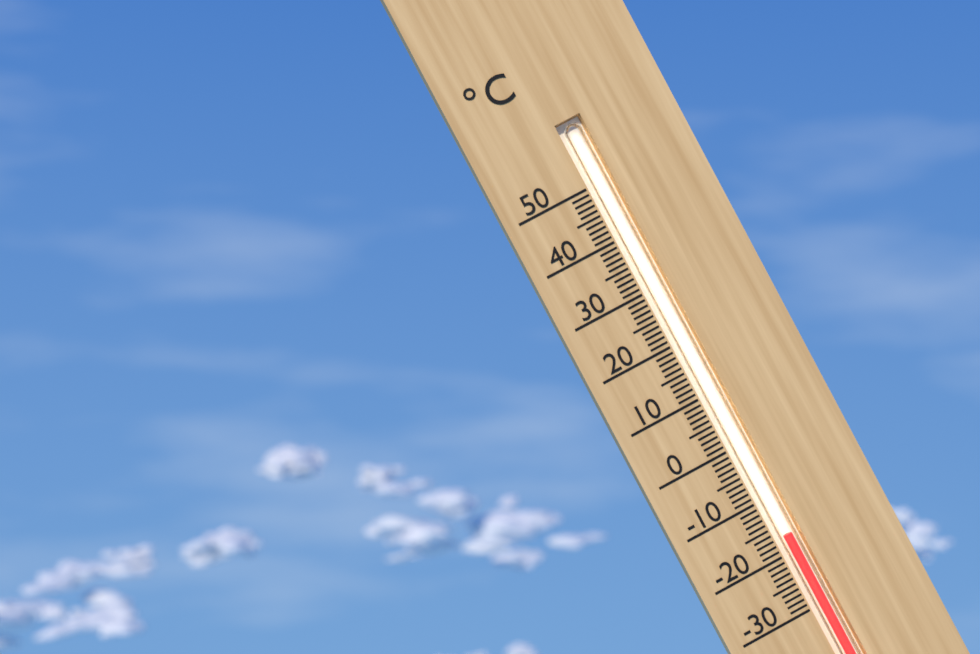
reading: -17 °C
